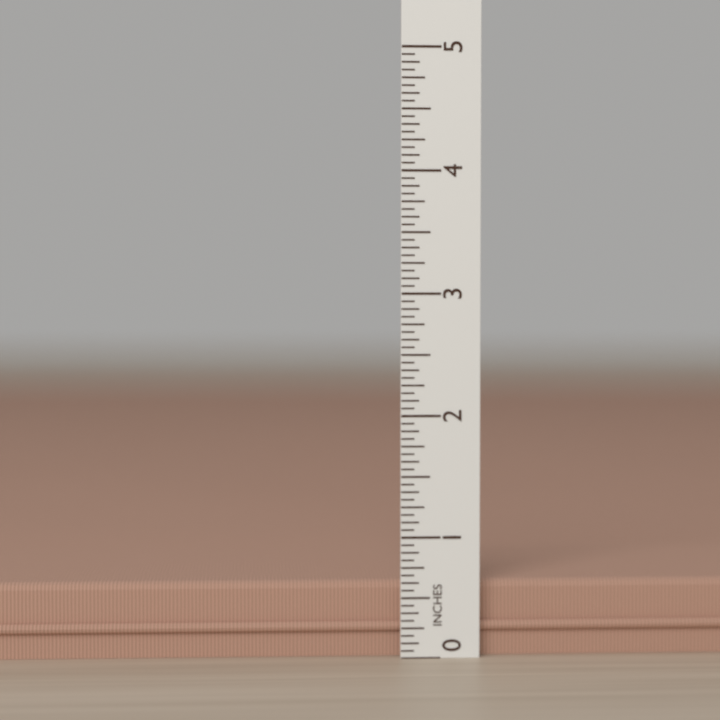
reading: 0.6250 in
